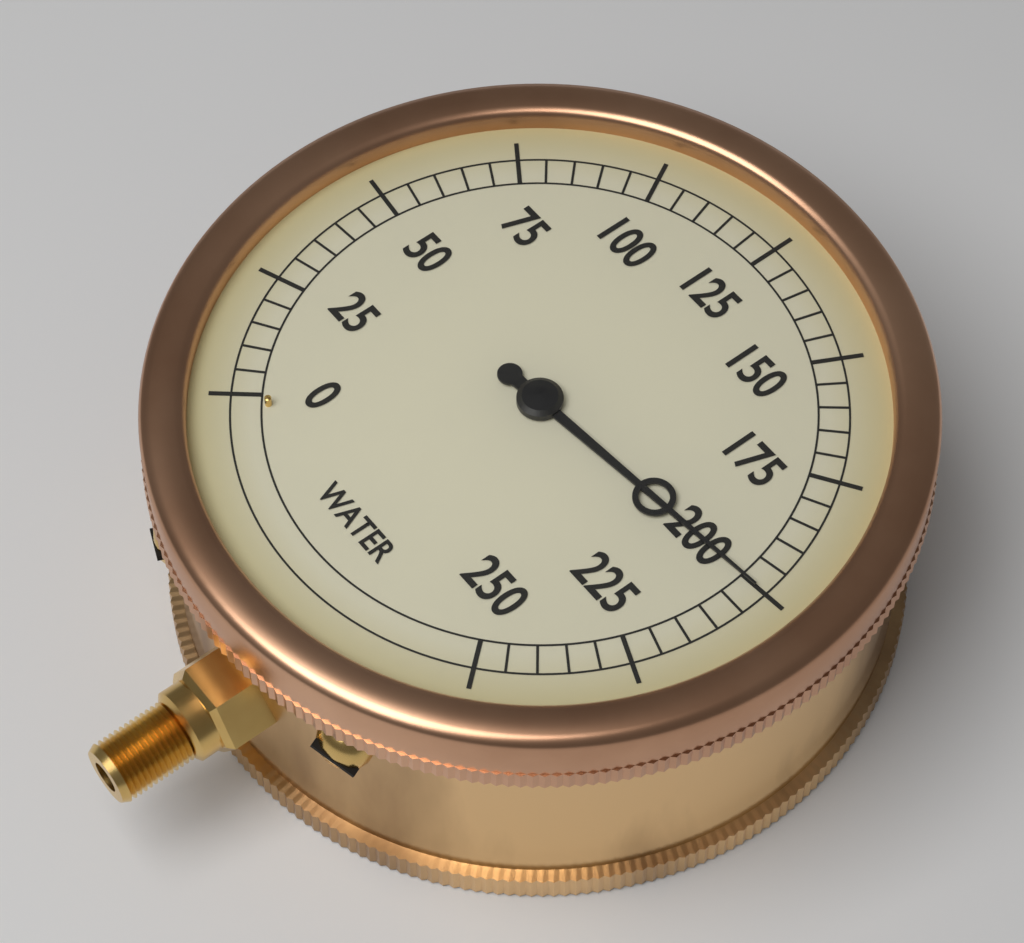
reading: 200 (no unit)
